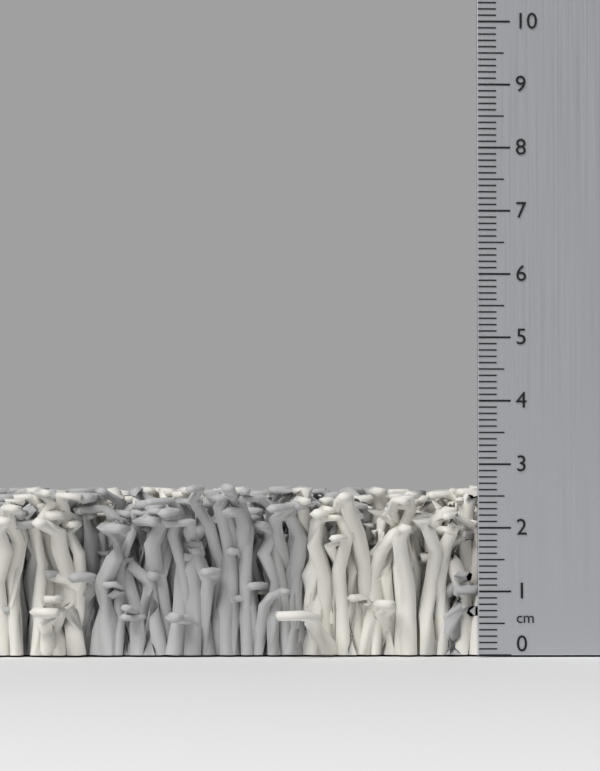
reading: 2.7 cm
